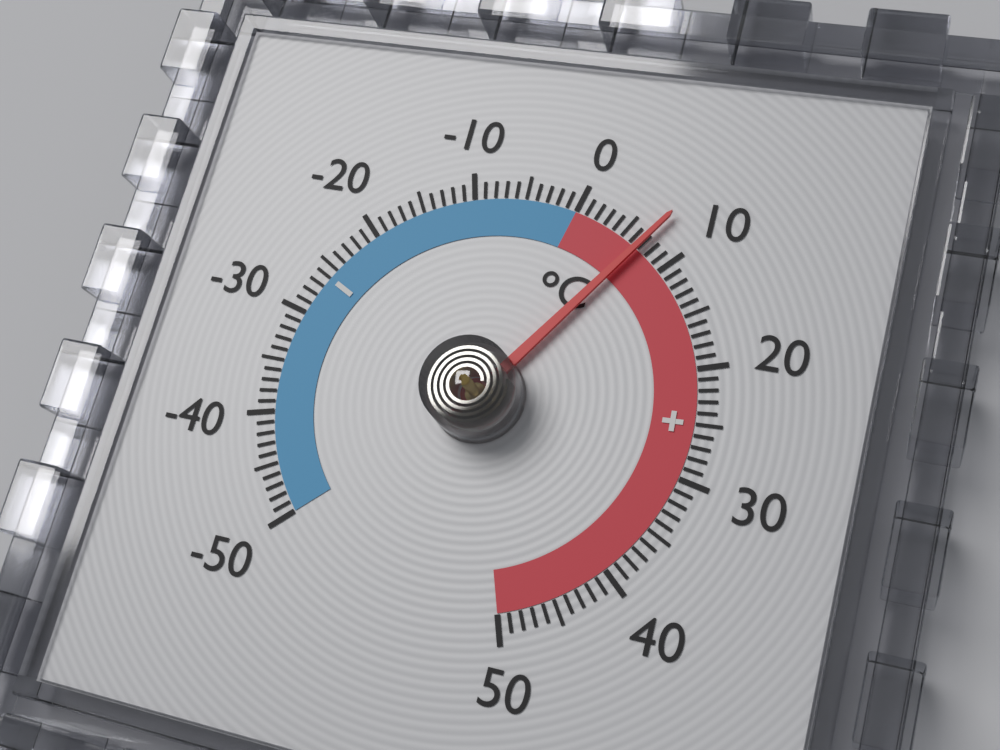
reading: 7 °C
